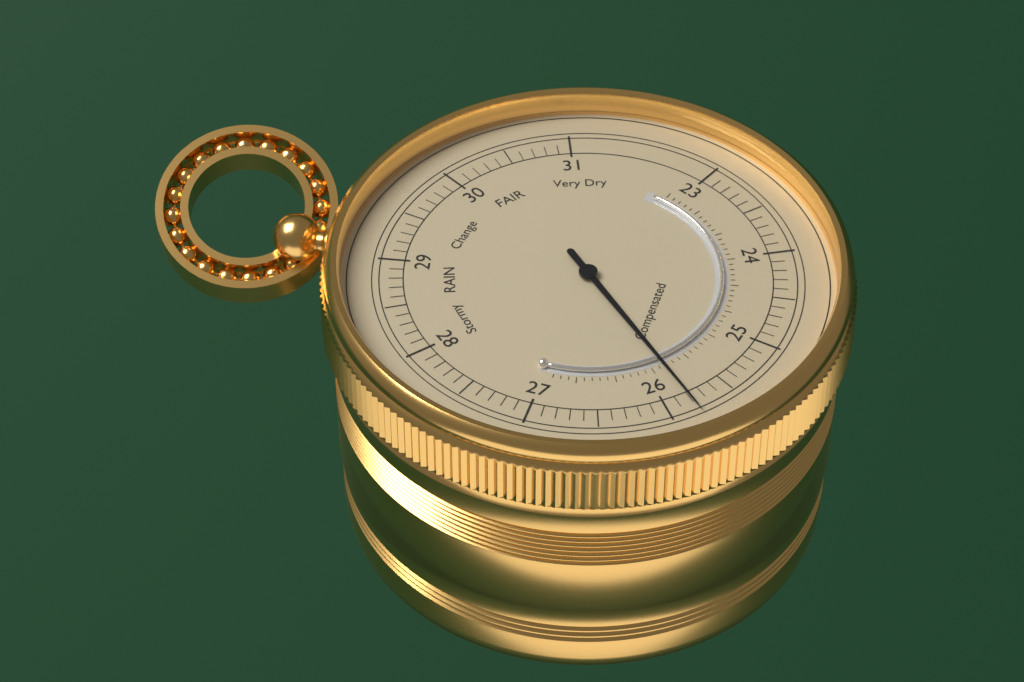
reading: 25.8 (no unit)
